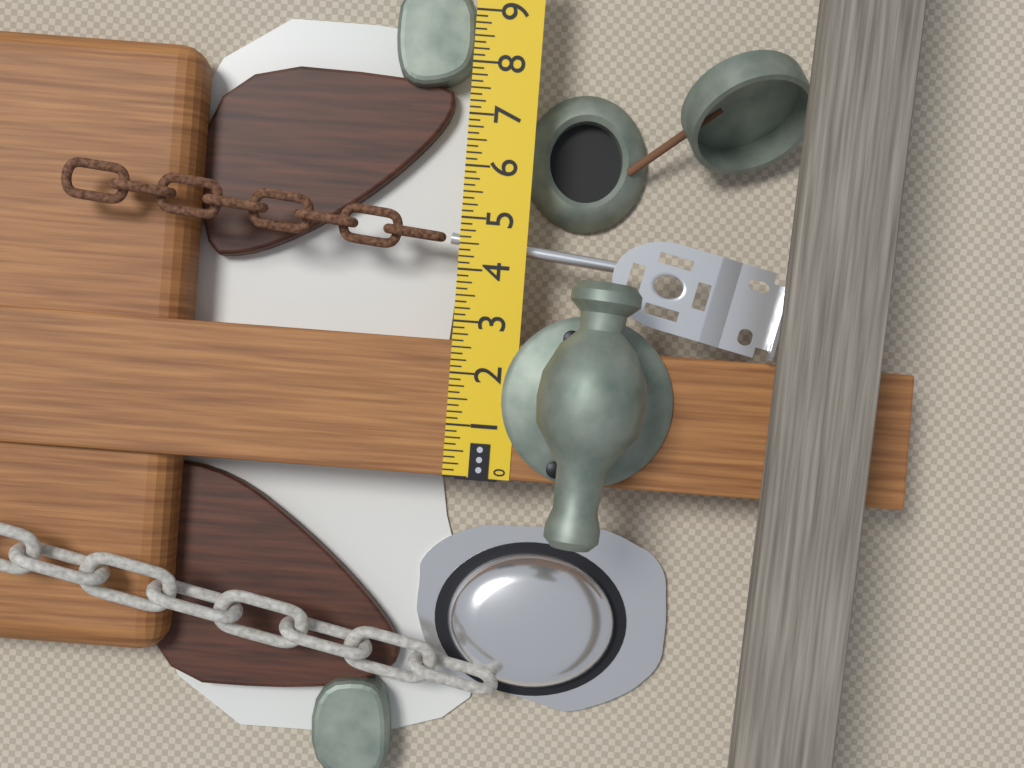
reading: 2.625 in
